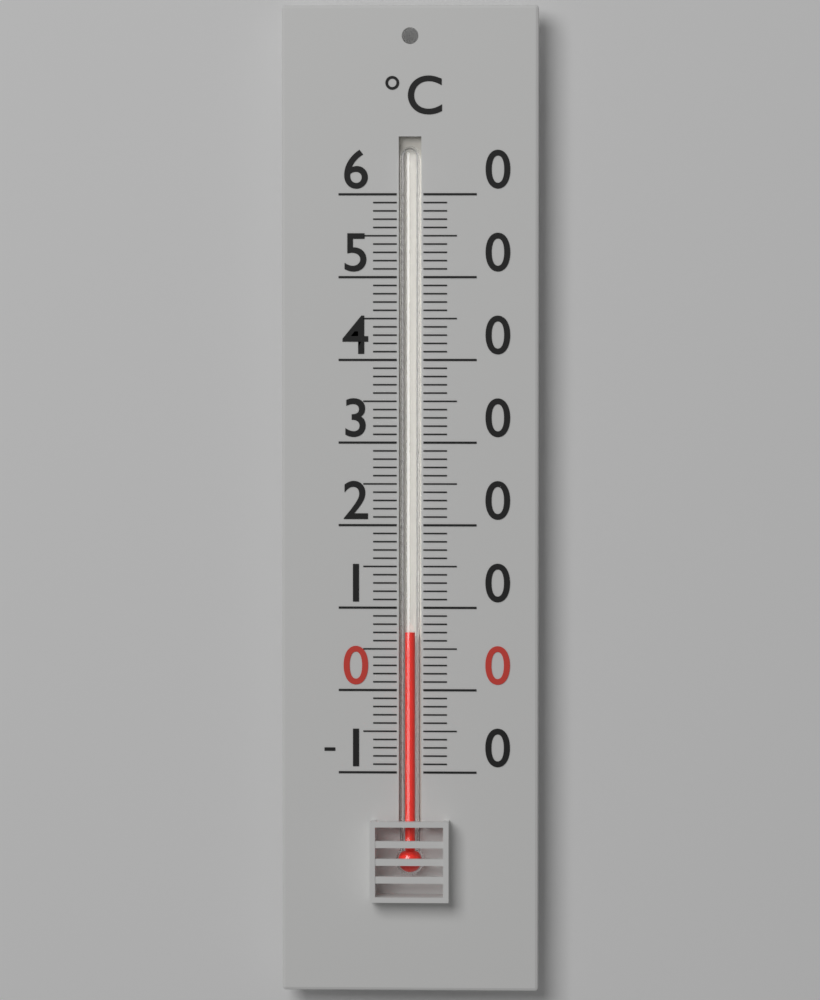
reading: 7 °C
